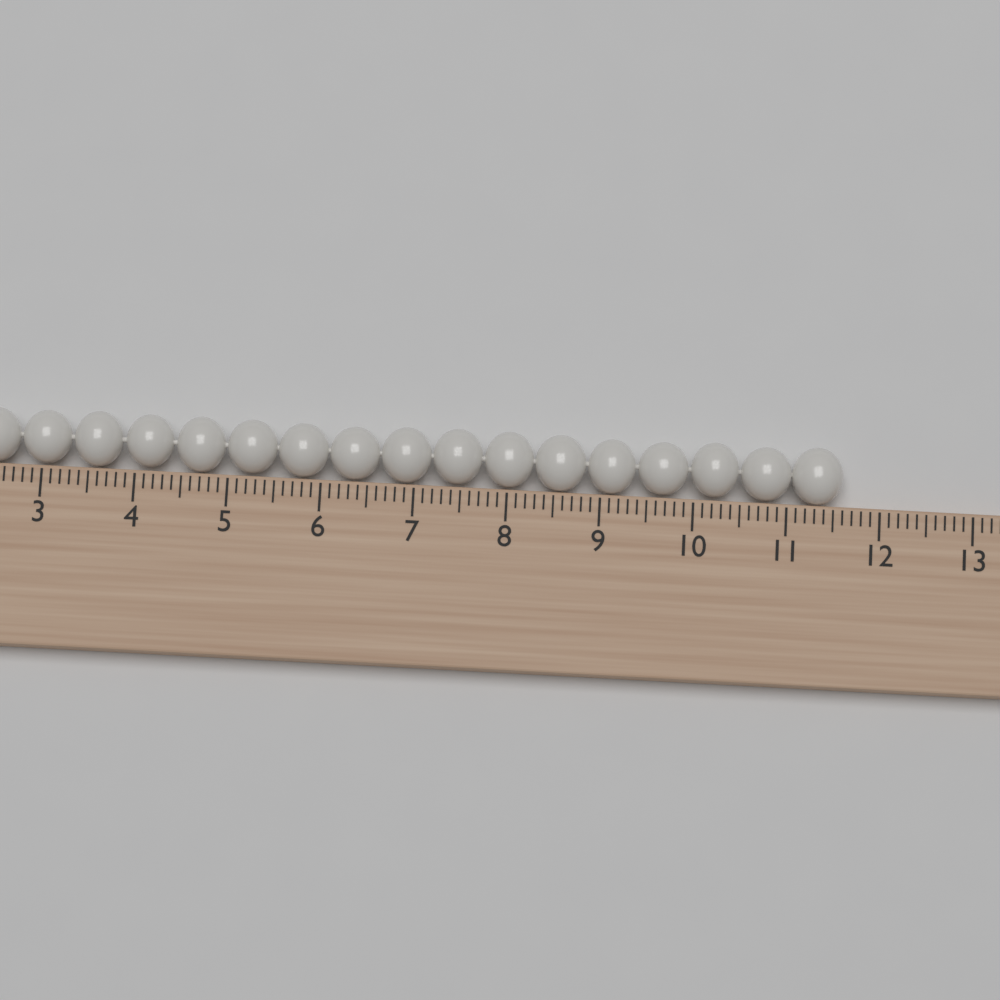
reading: 11.6 cm
